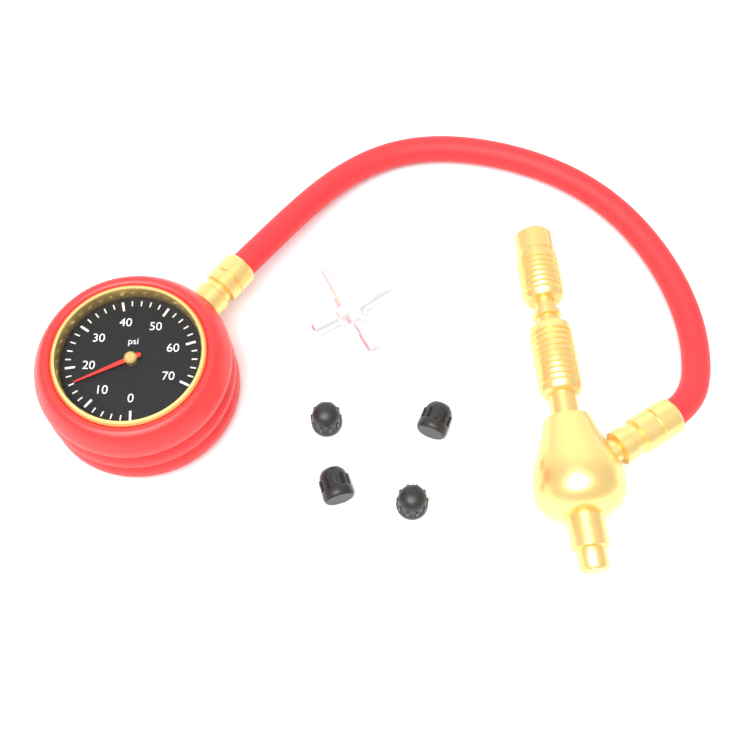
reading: 16 psi
